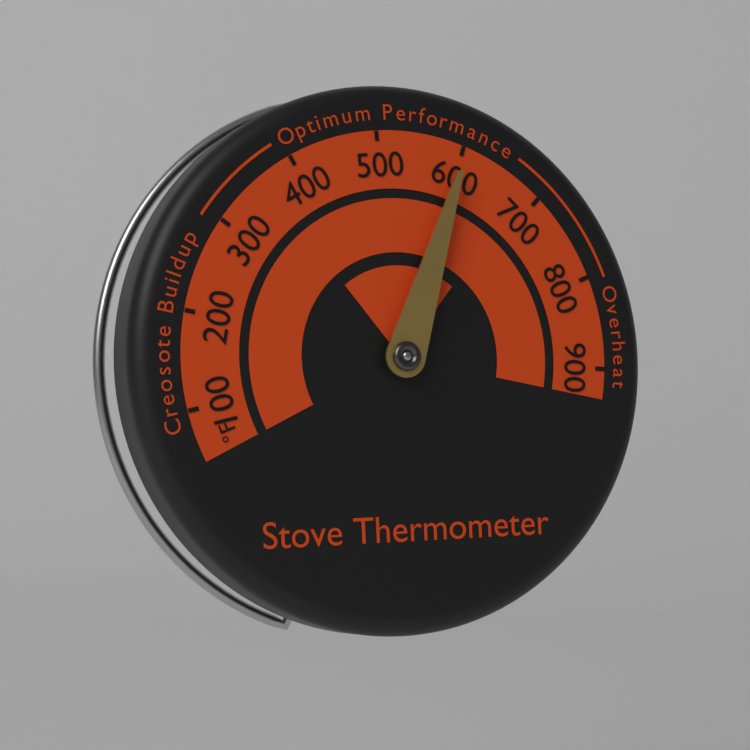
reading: 600 °F
